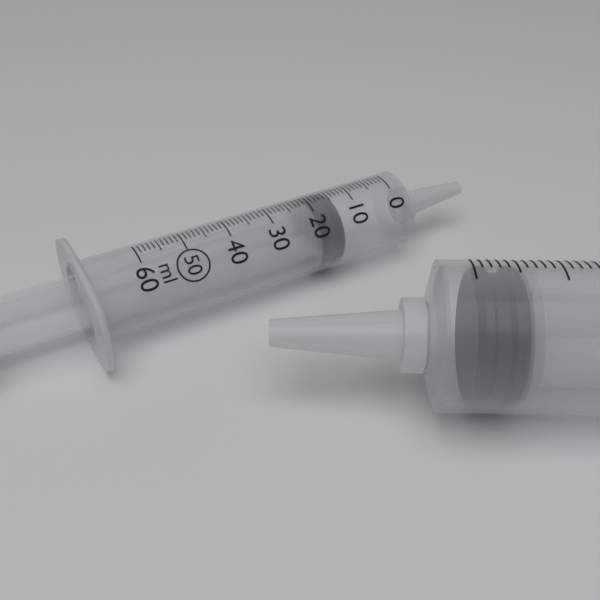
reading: 14 ml
